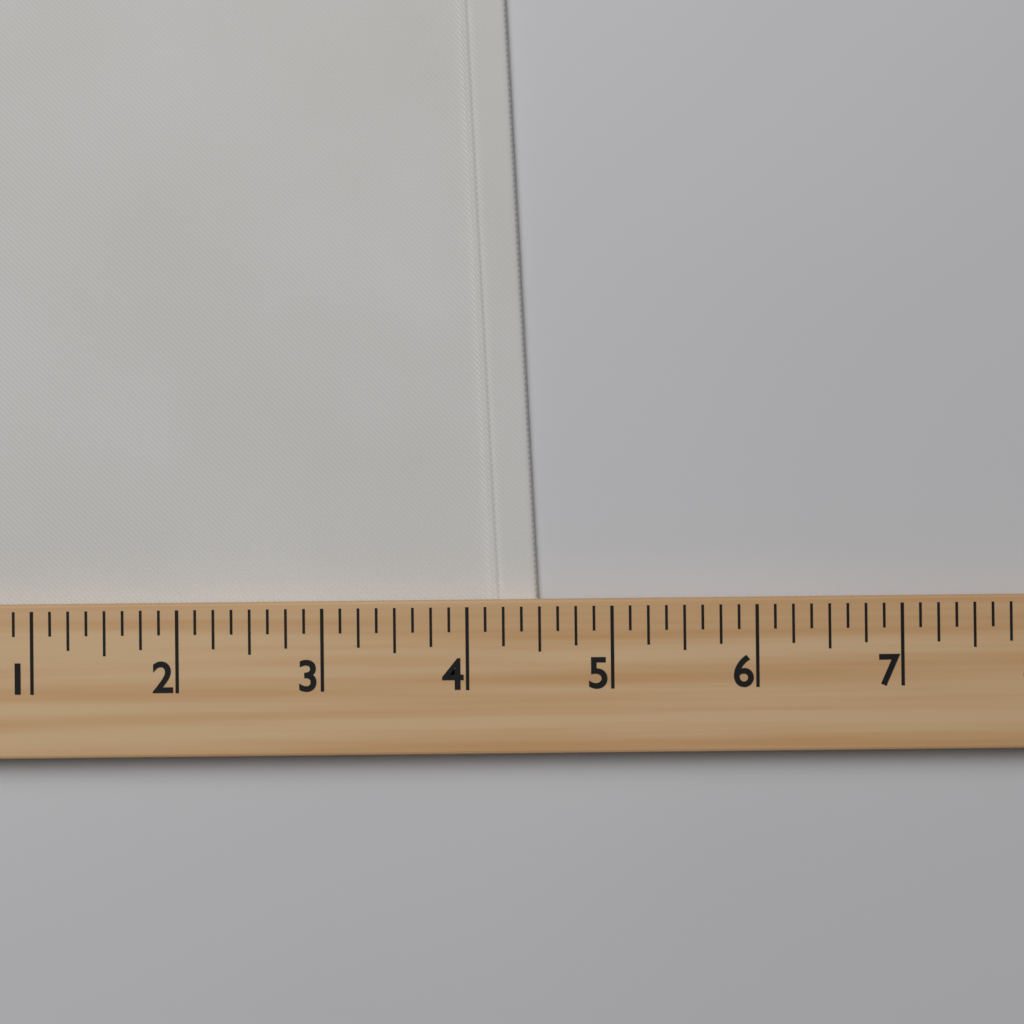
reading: 4.500 (no unit)
